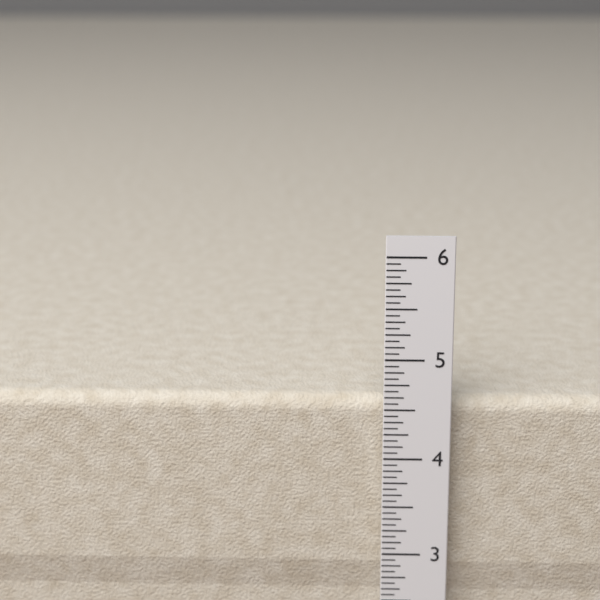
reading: 4.5625 in
